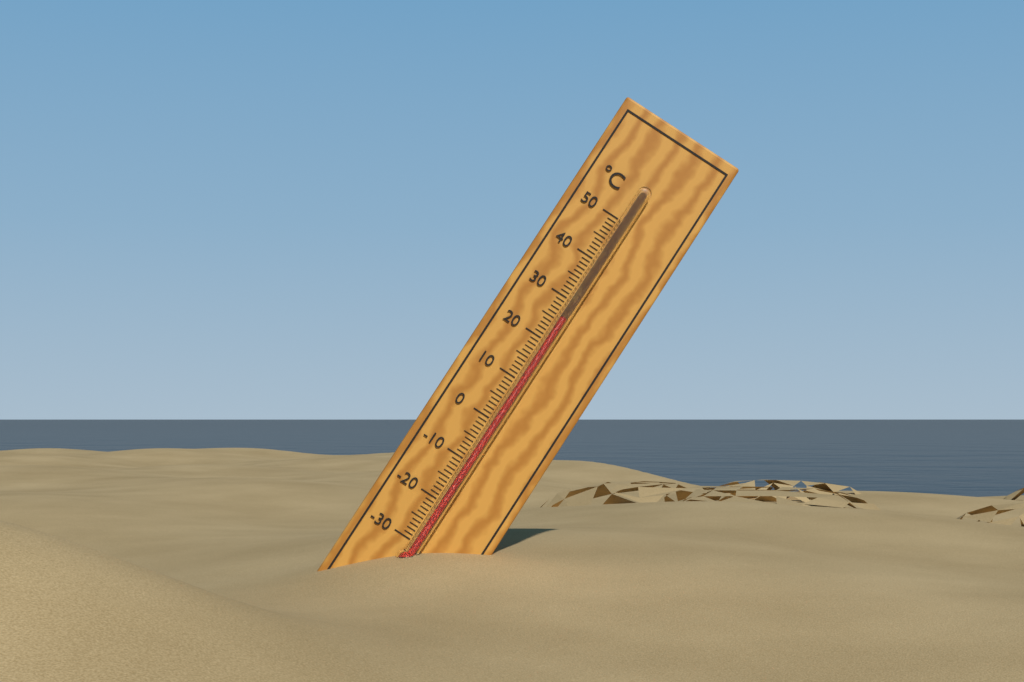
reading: 26 °C
